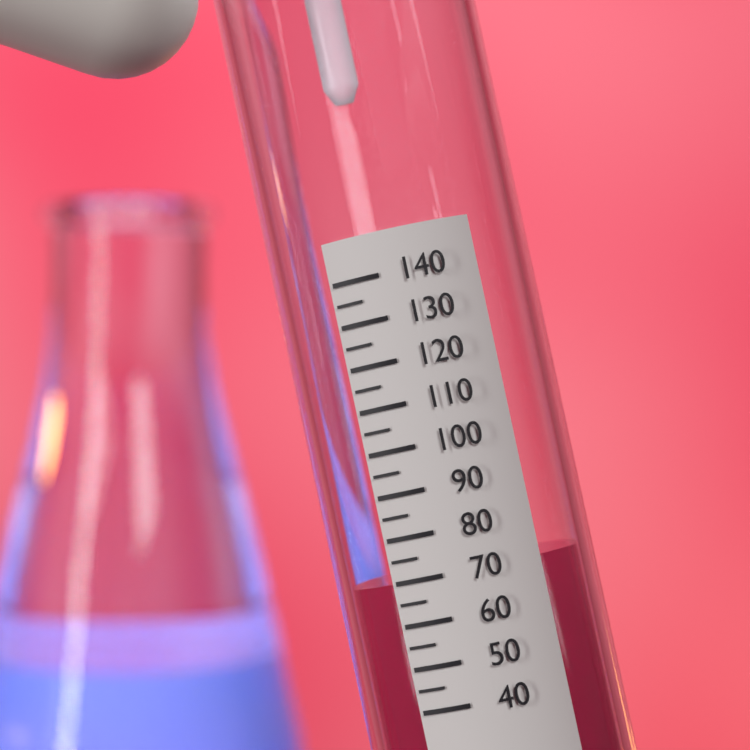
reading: 70 (no unit)
